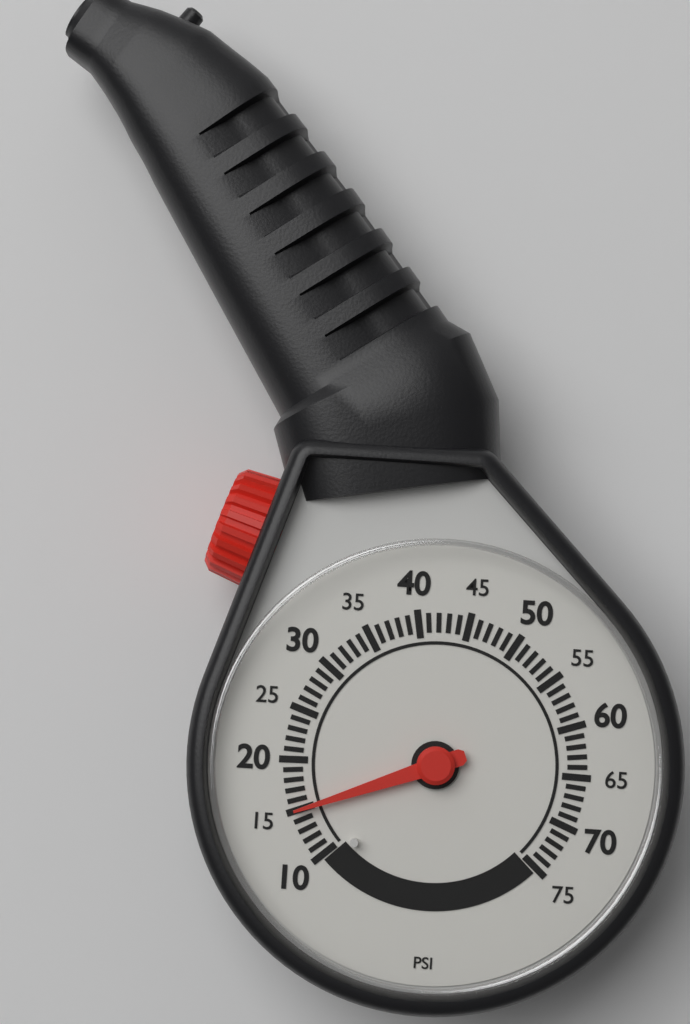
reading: 15 psi
